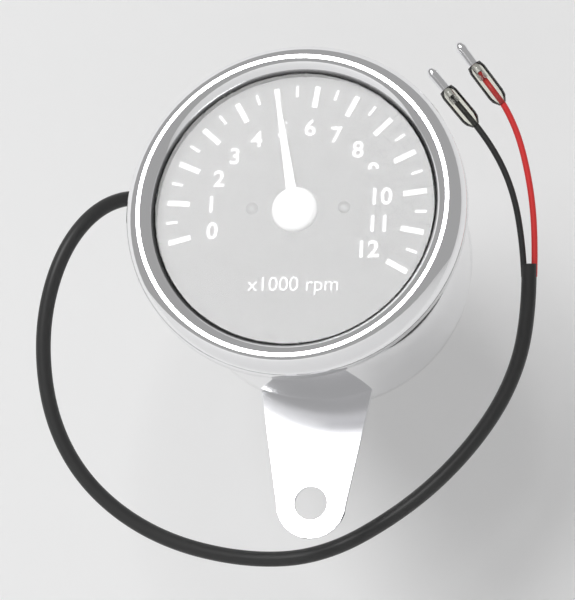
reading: 5.0 x1000 rpm
